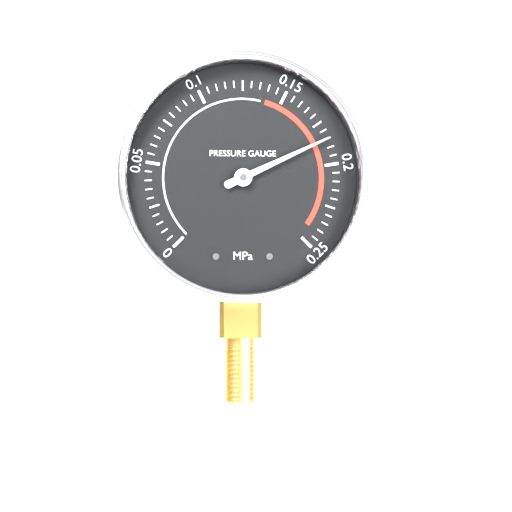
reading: 0.185 MPa
